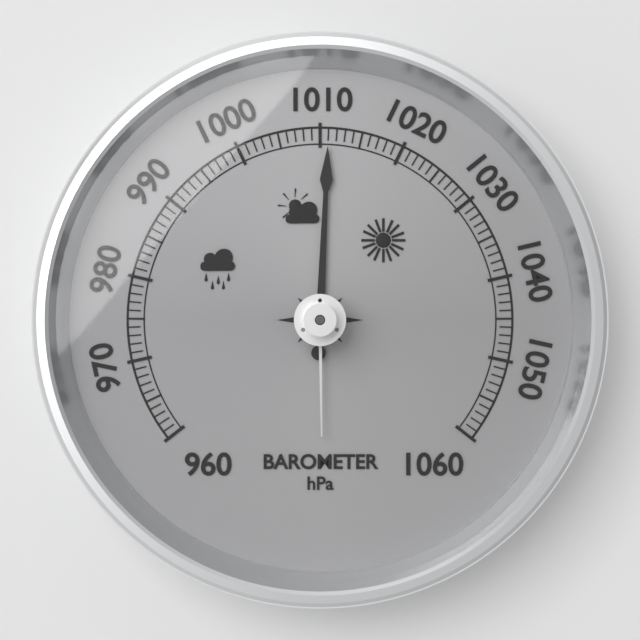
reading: 1011 hPa
